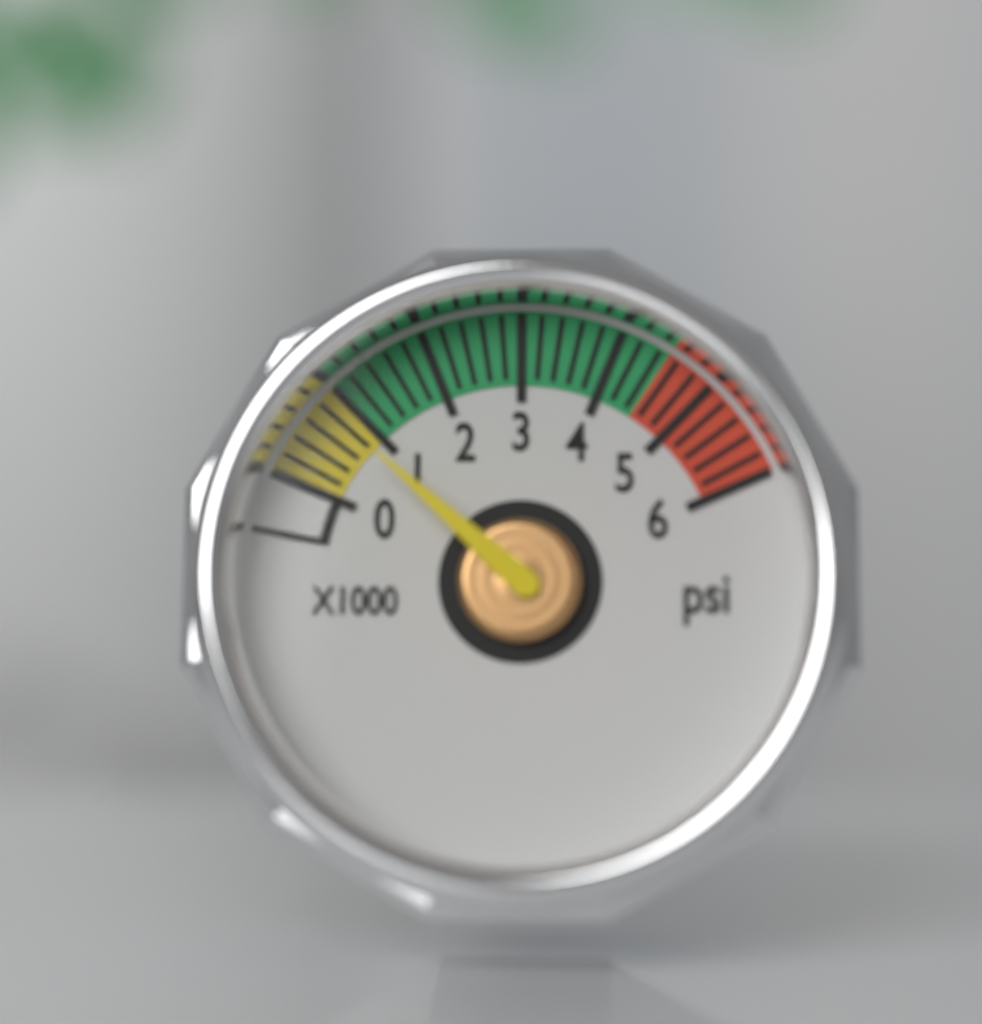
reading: 800 psi
